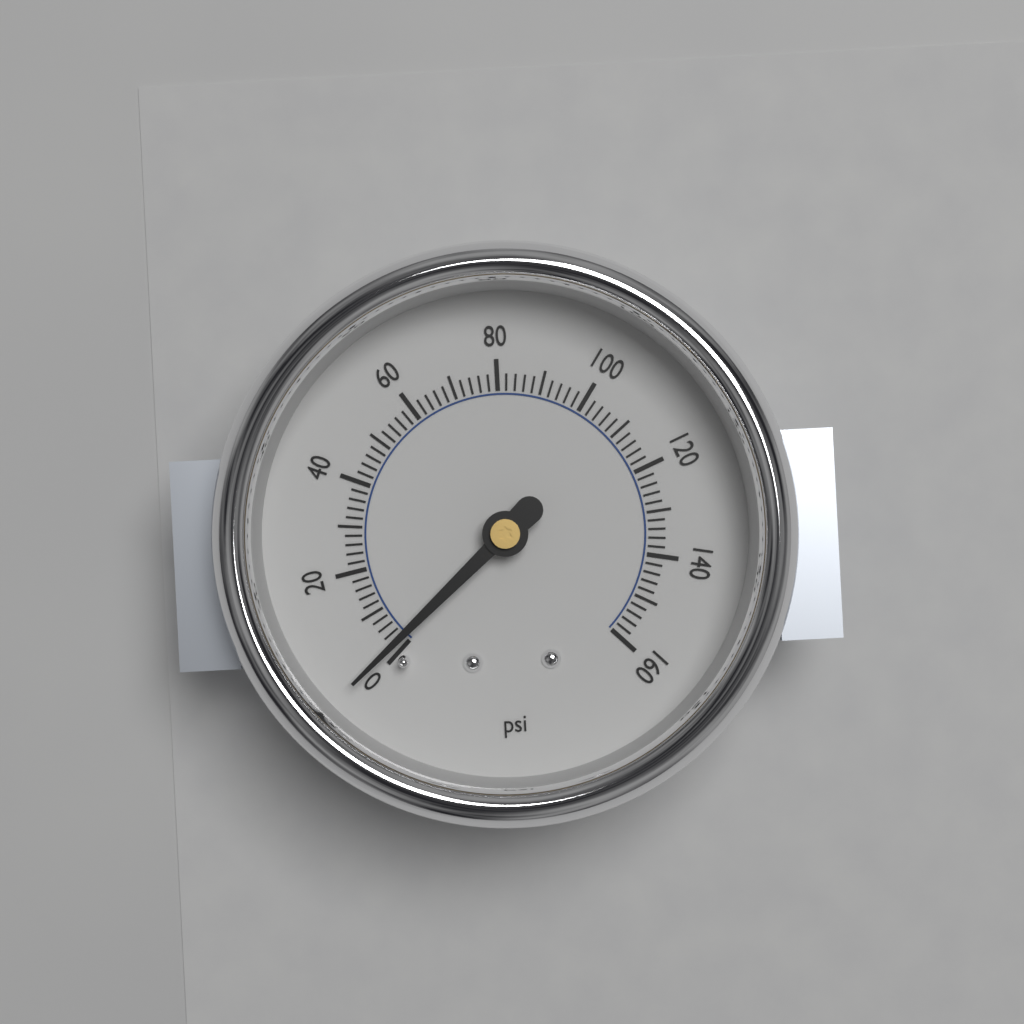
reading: 2 psi
